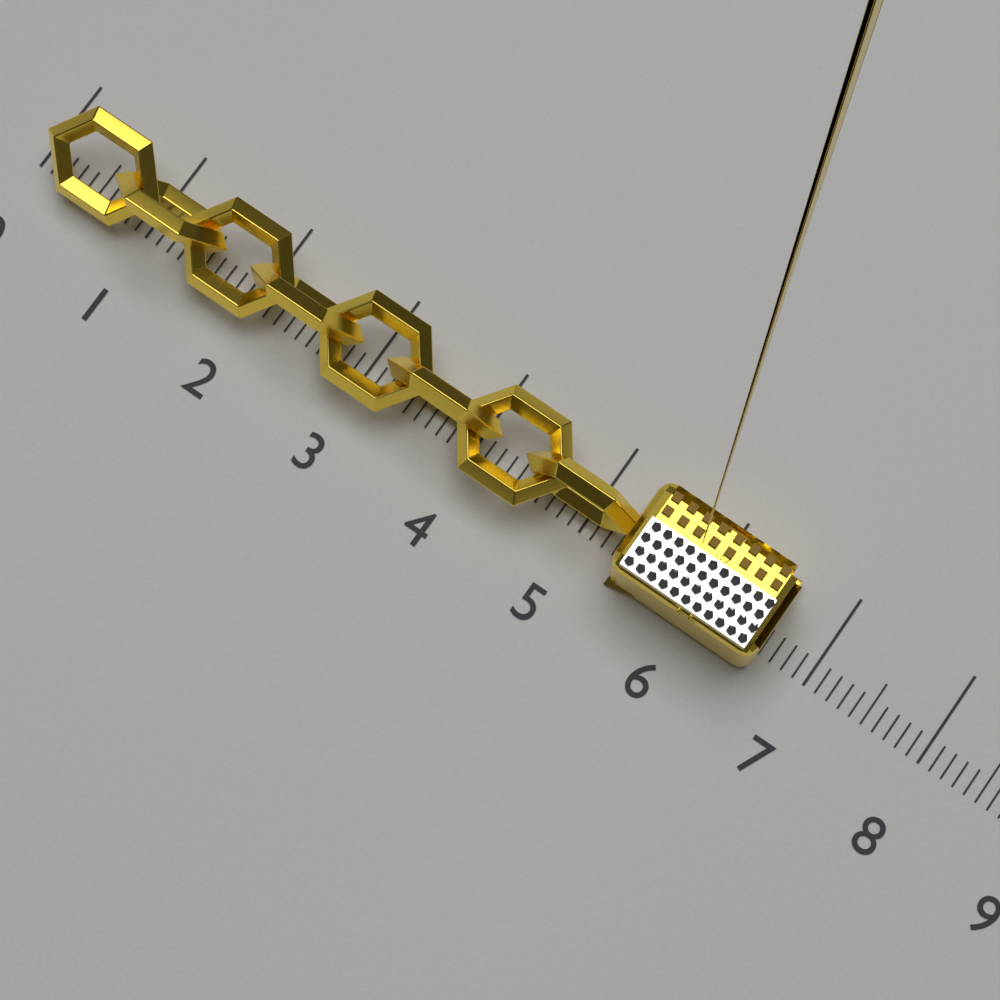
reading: 6.6 (no unit)
